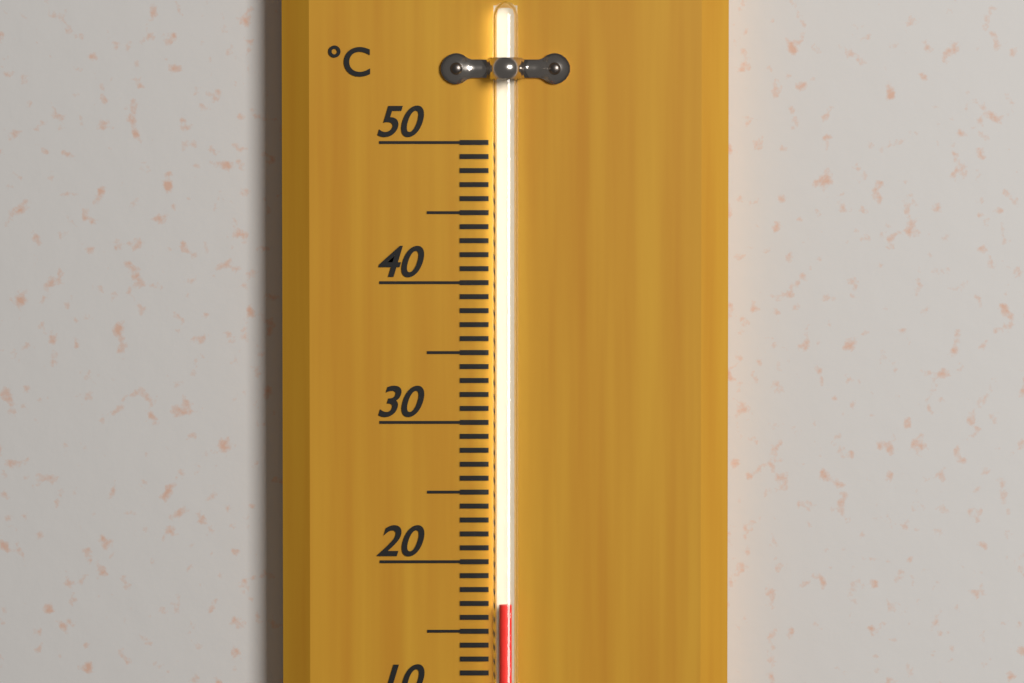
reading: 17 °C
